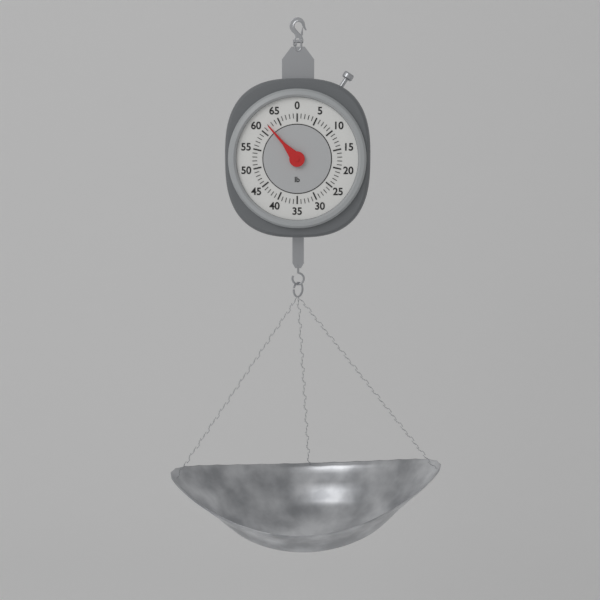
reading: 62 lb
